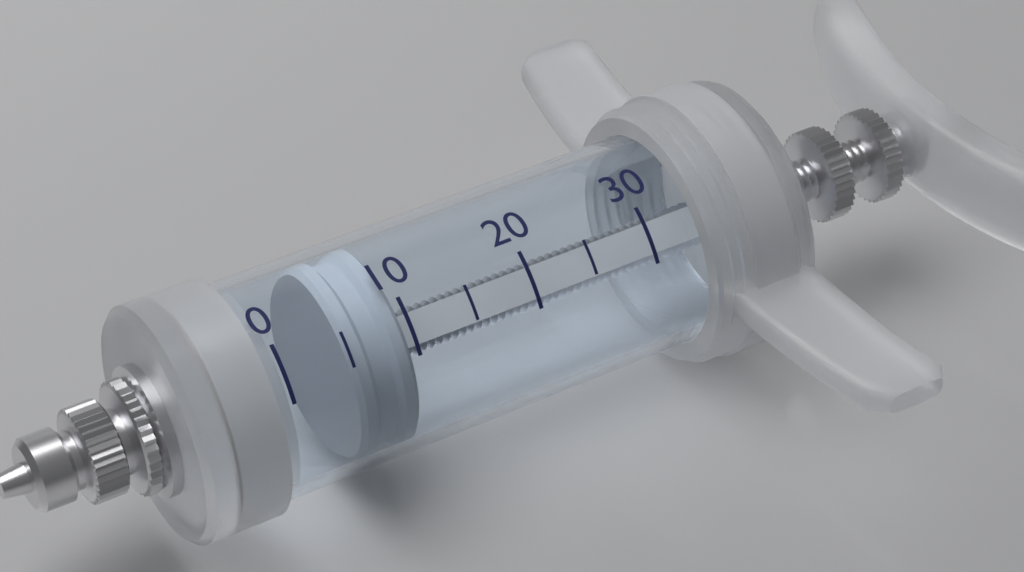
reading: 5 (no unit)
